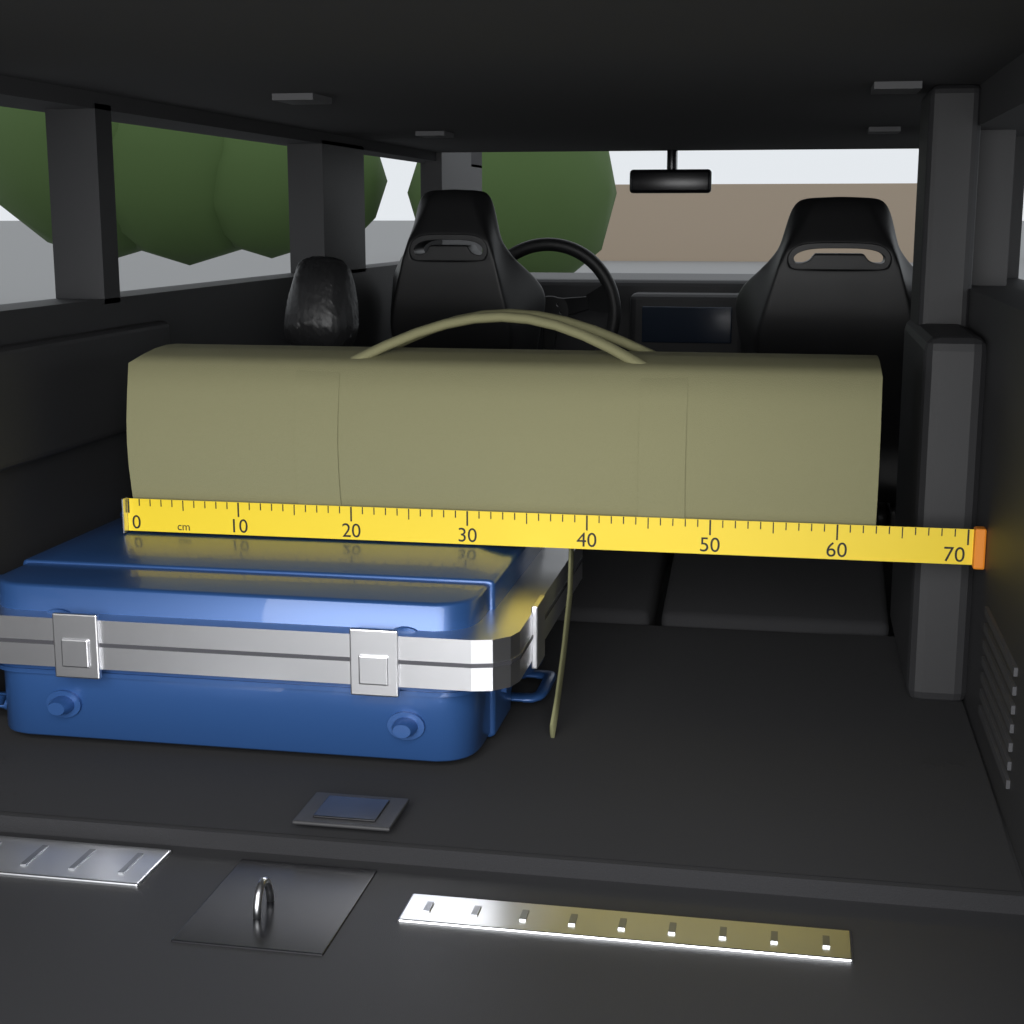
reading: 63 cm
